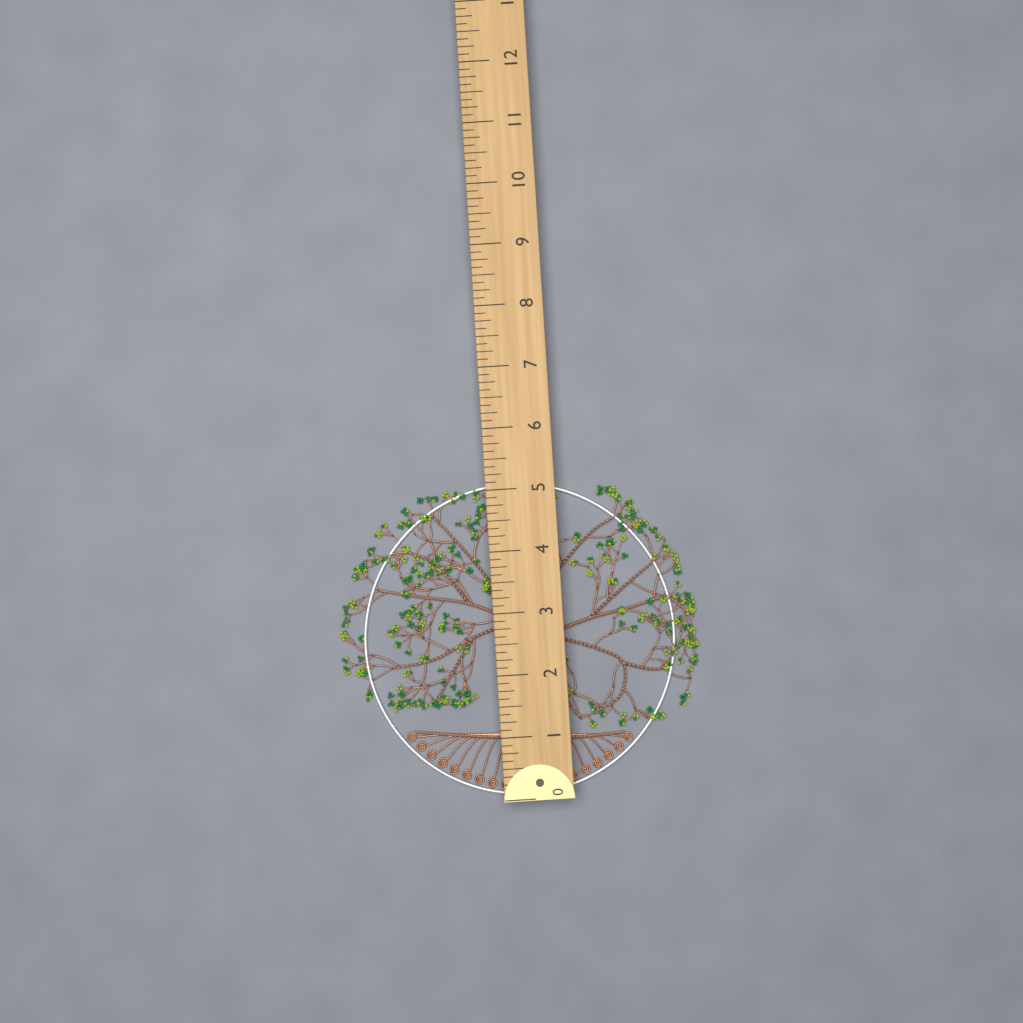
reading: 5.125 (no unit)
